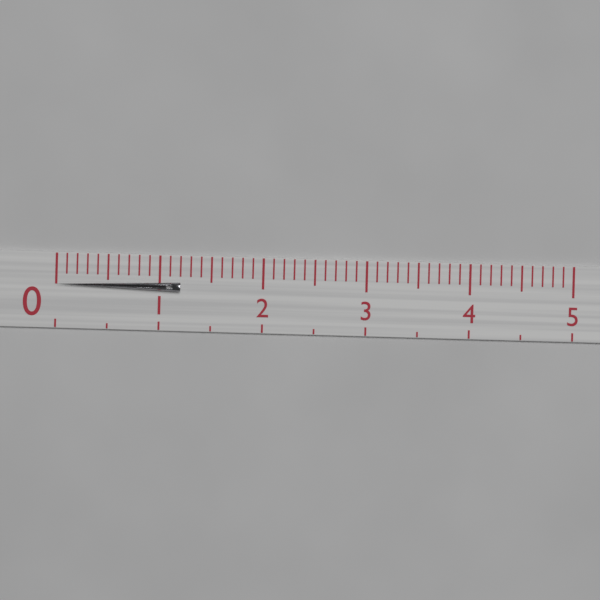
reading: 1.2 (no unit)
